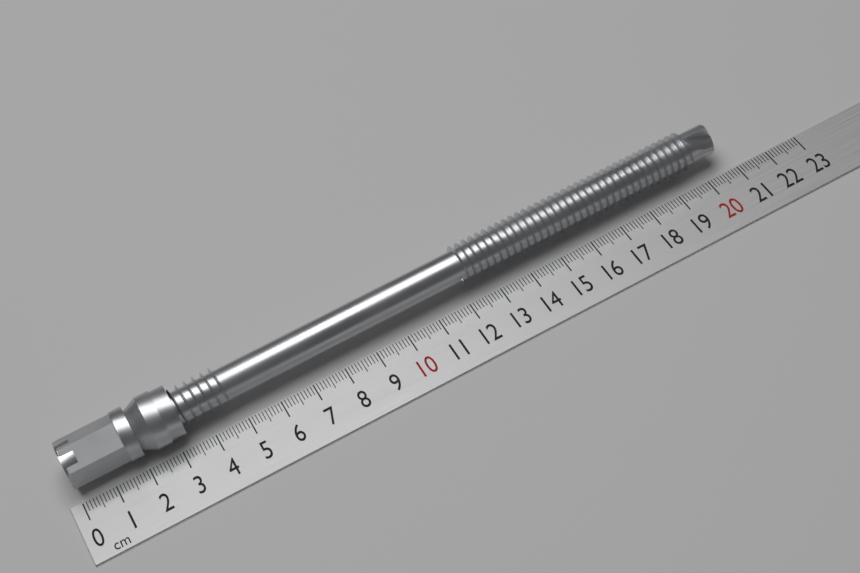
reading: 20.7 cm
